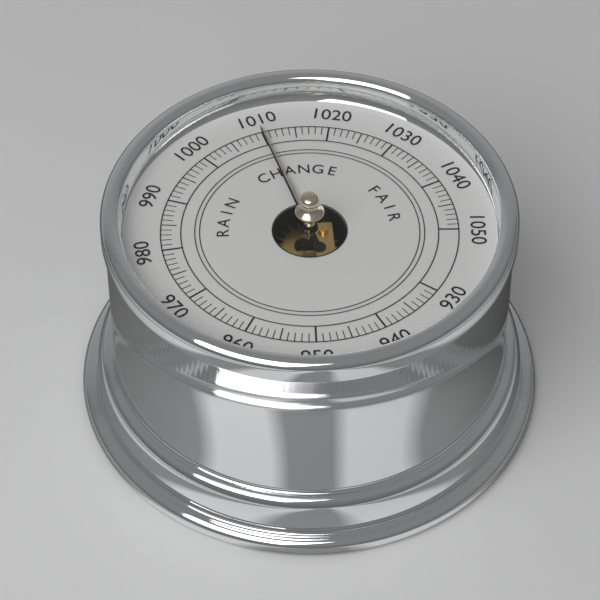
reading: 1010 (no unit)
